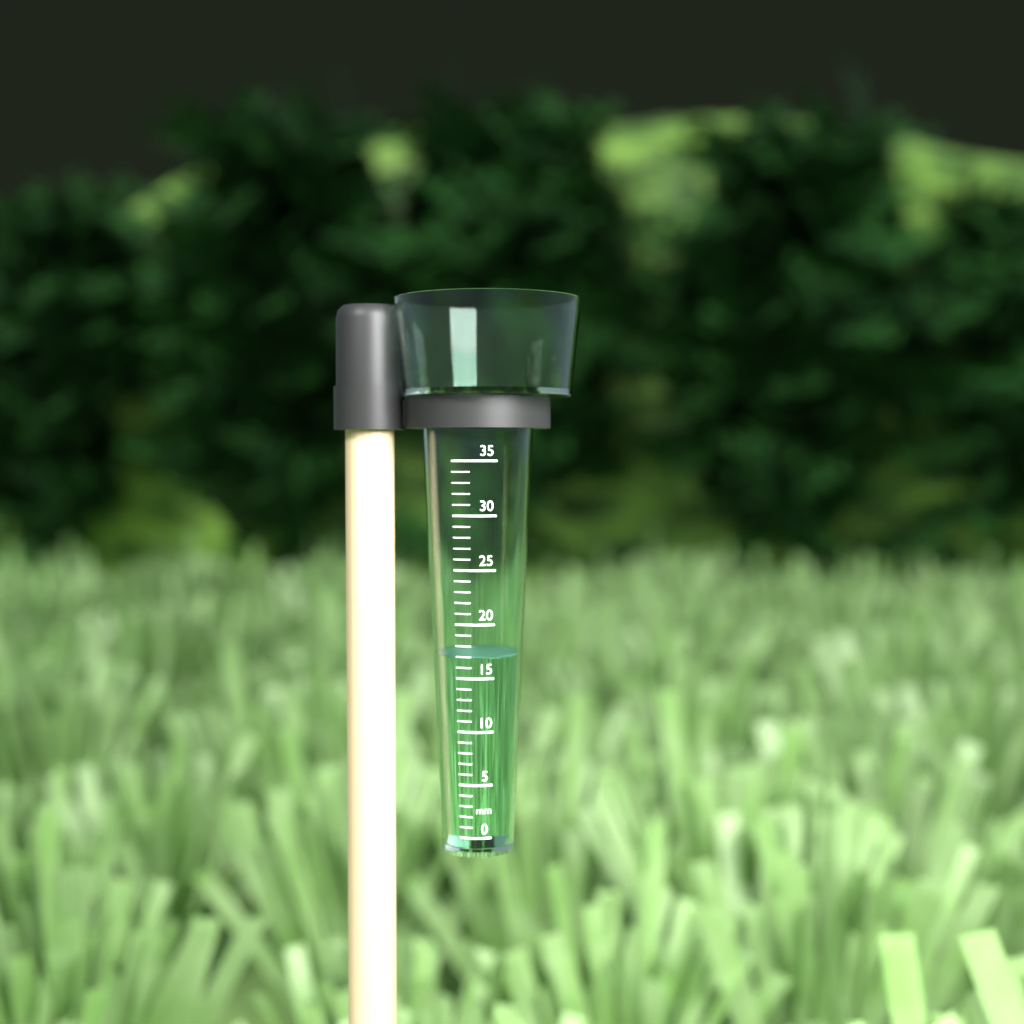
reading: 17 mm
